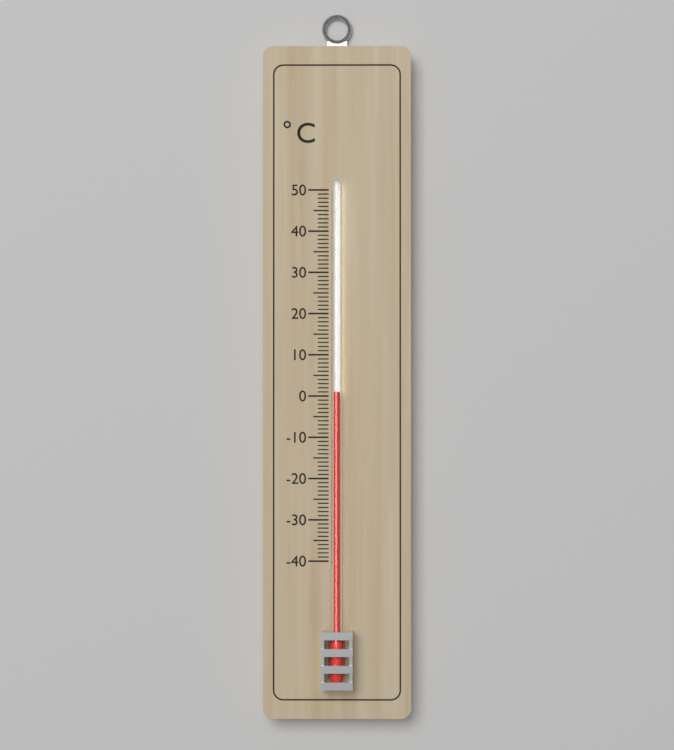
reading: 1 °C
